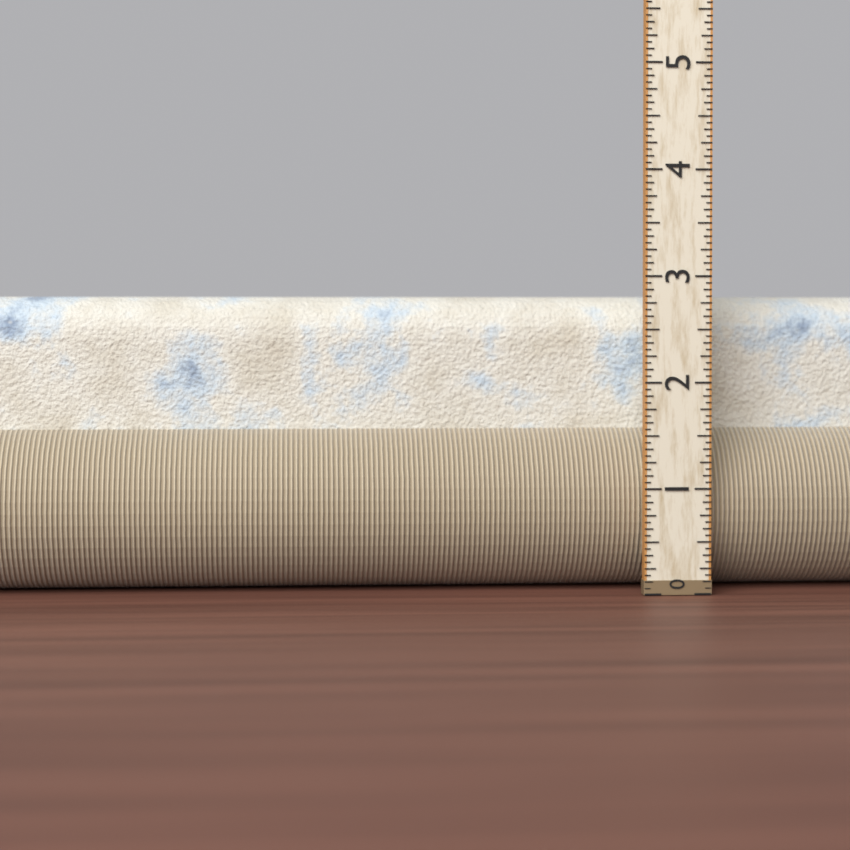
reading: 2.8125 (no unit)
